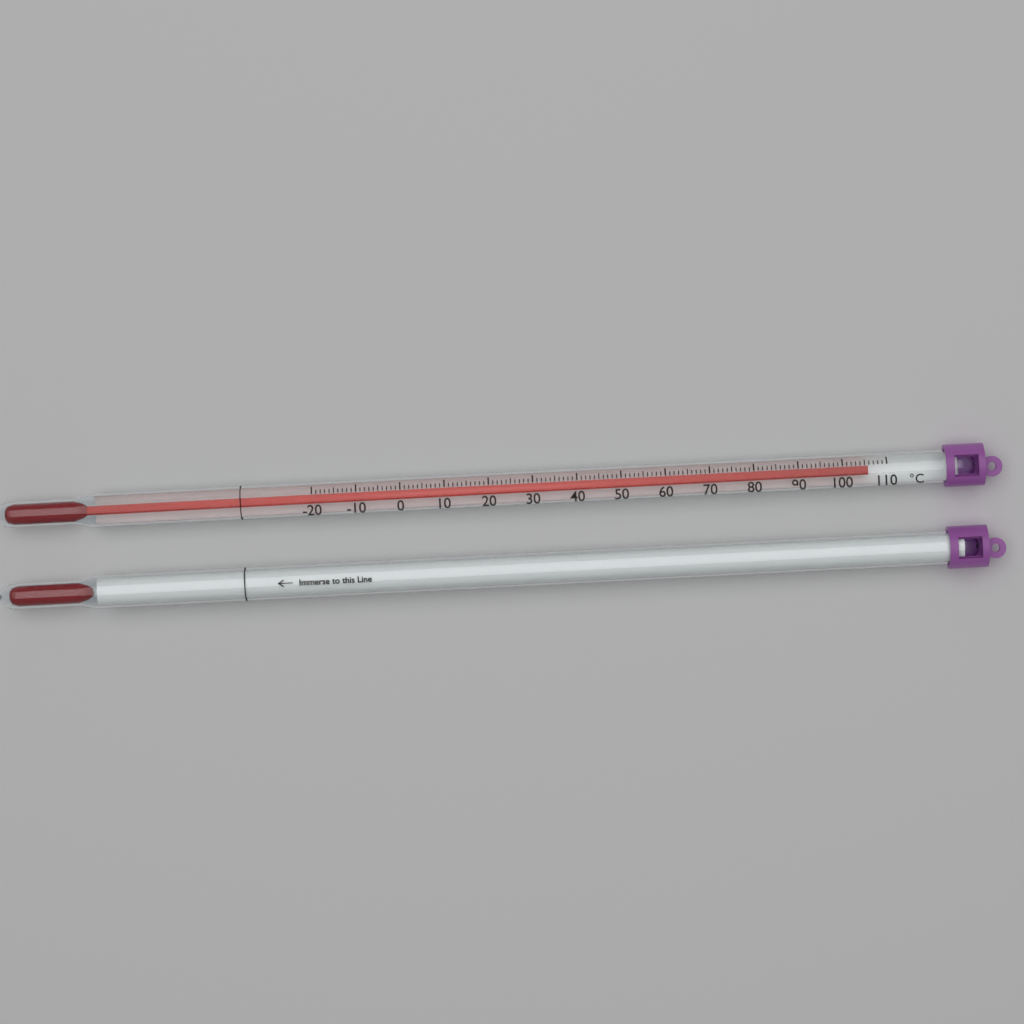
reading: 106 °C
